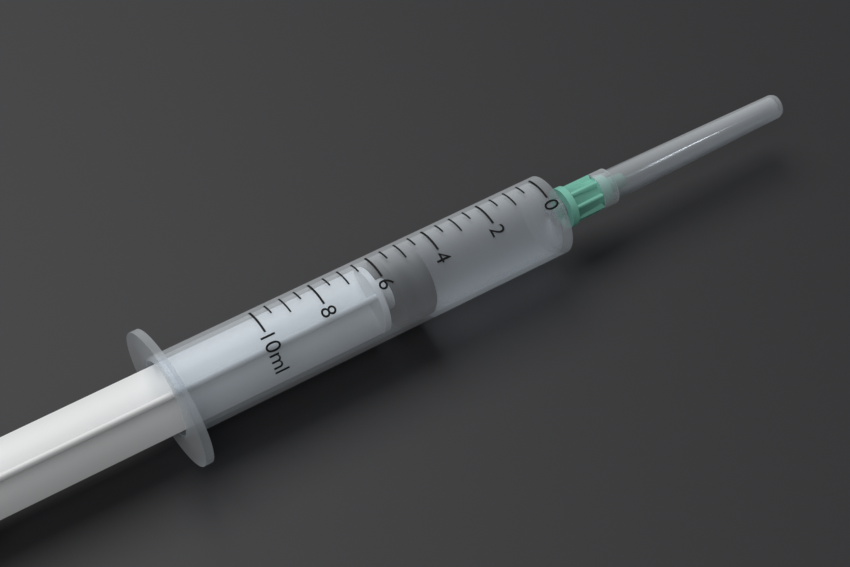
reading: 4.5 ml
